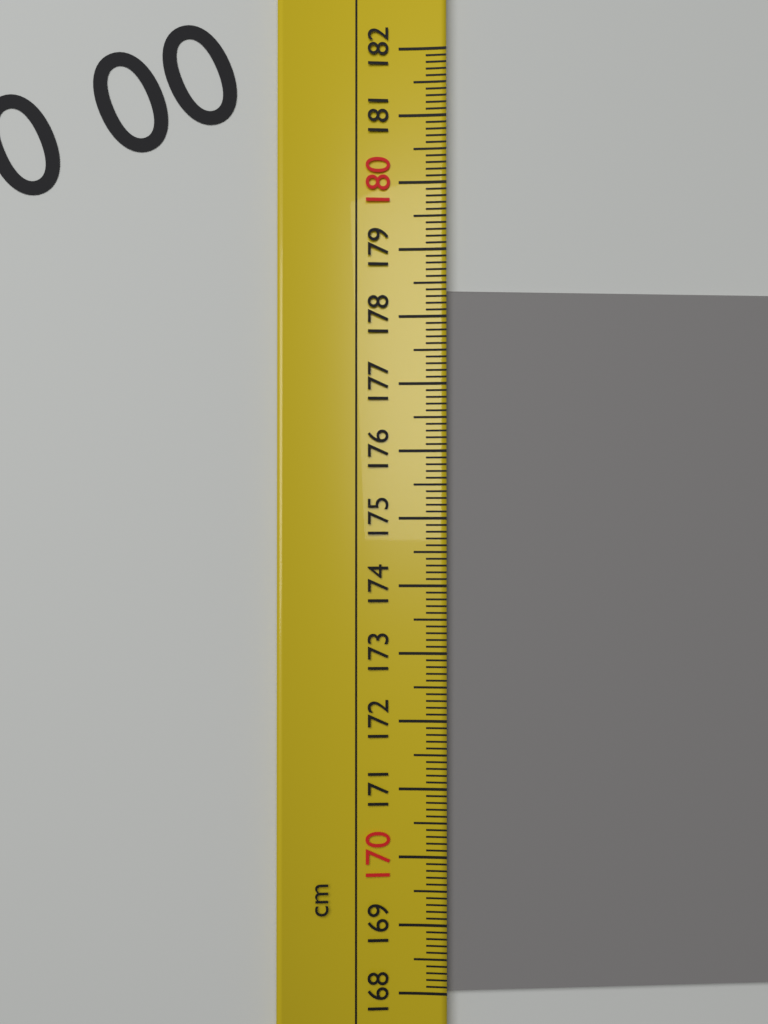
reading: 178.4 cm
